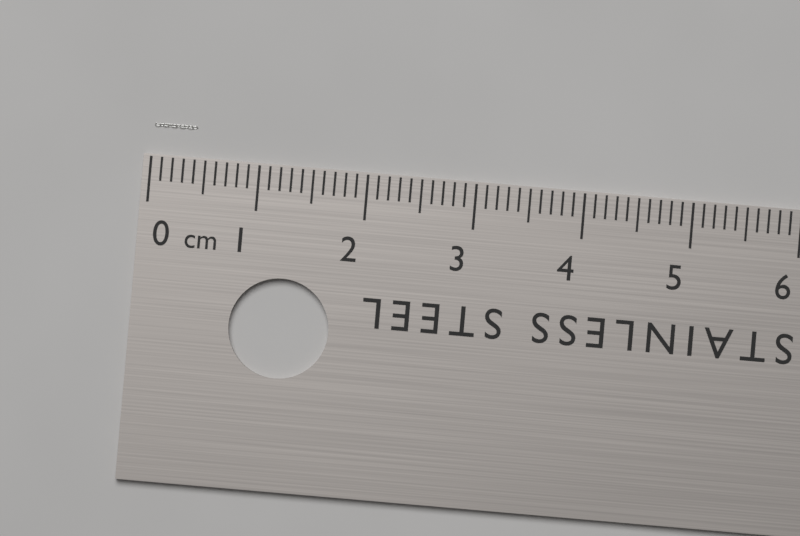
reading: 0.4 cm
